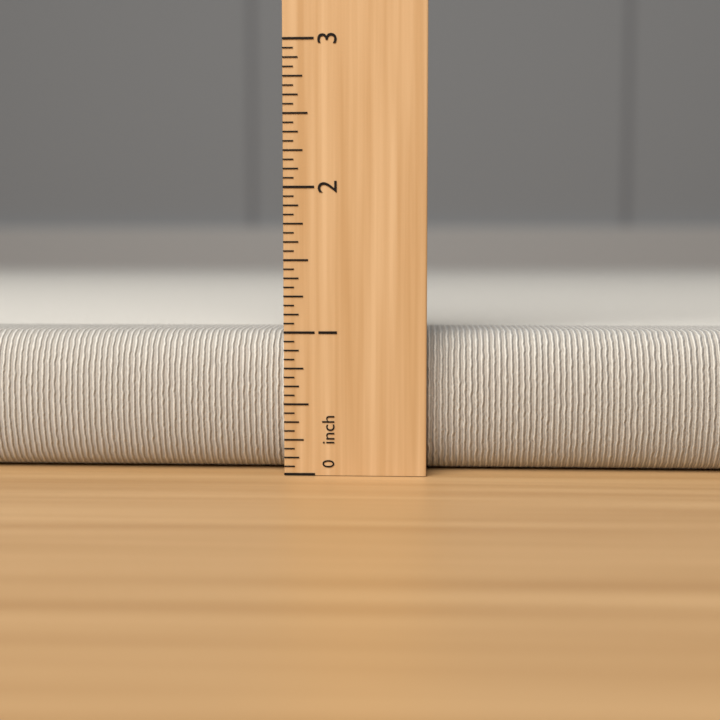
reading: 1.0000 inch
